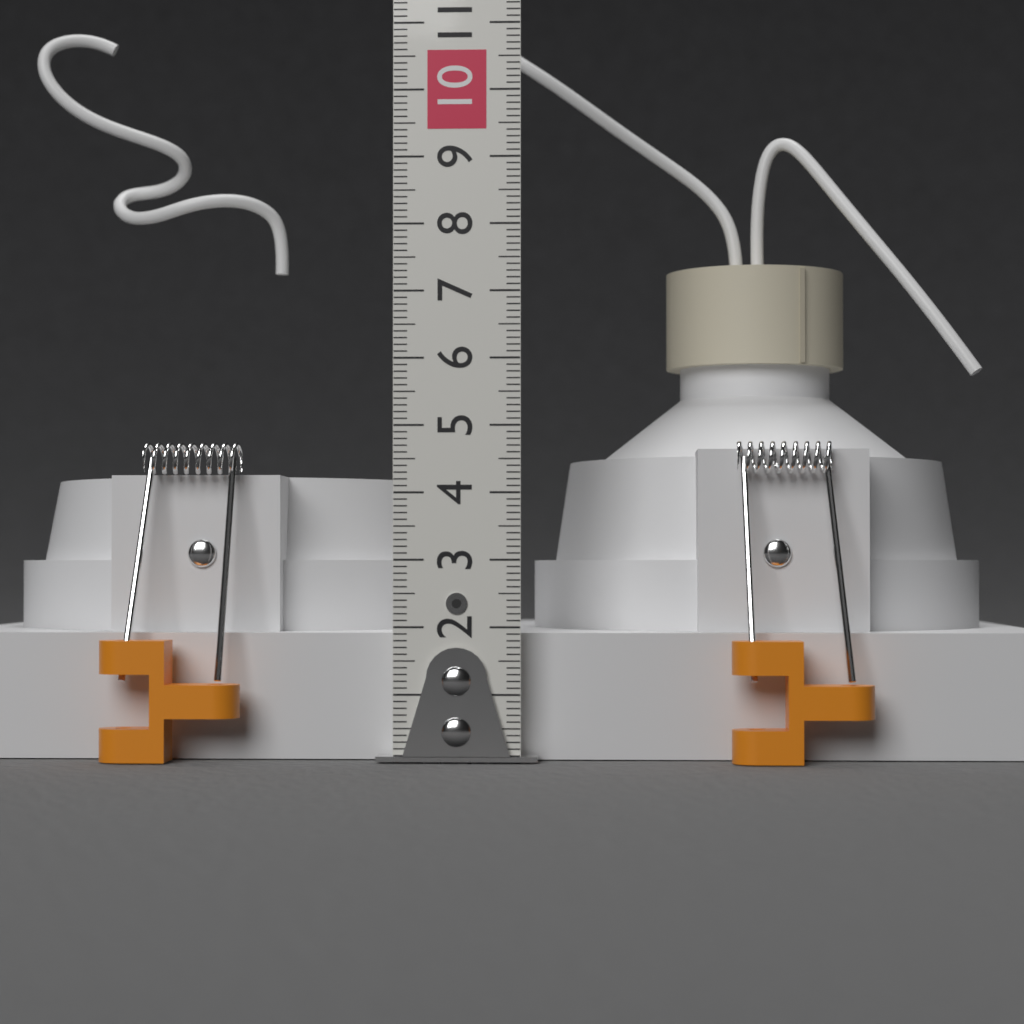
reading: 4.3 cm
